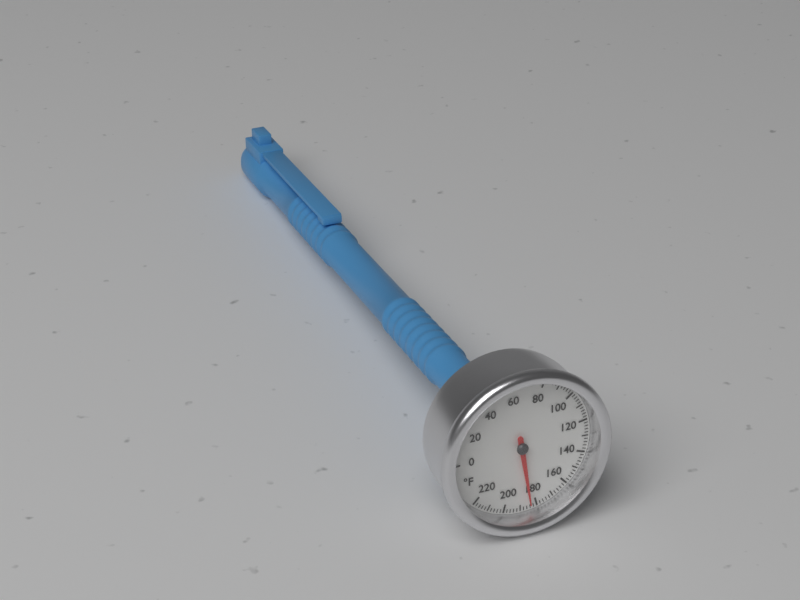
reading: 184 °F
